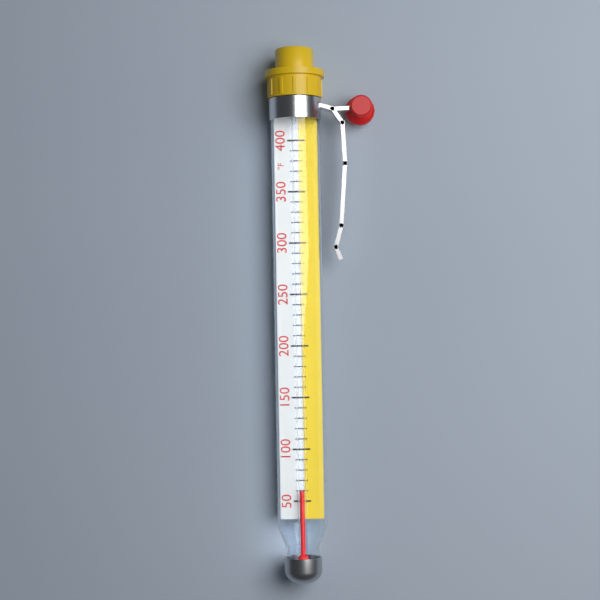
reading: 60 °F
